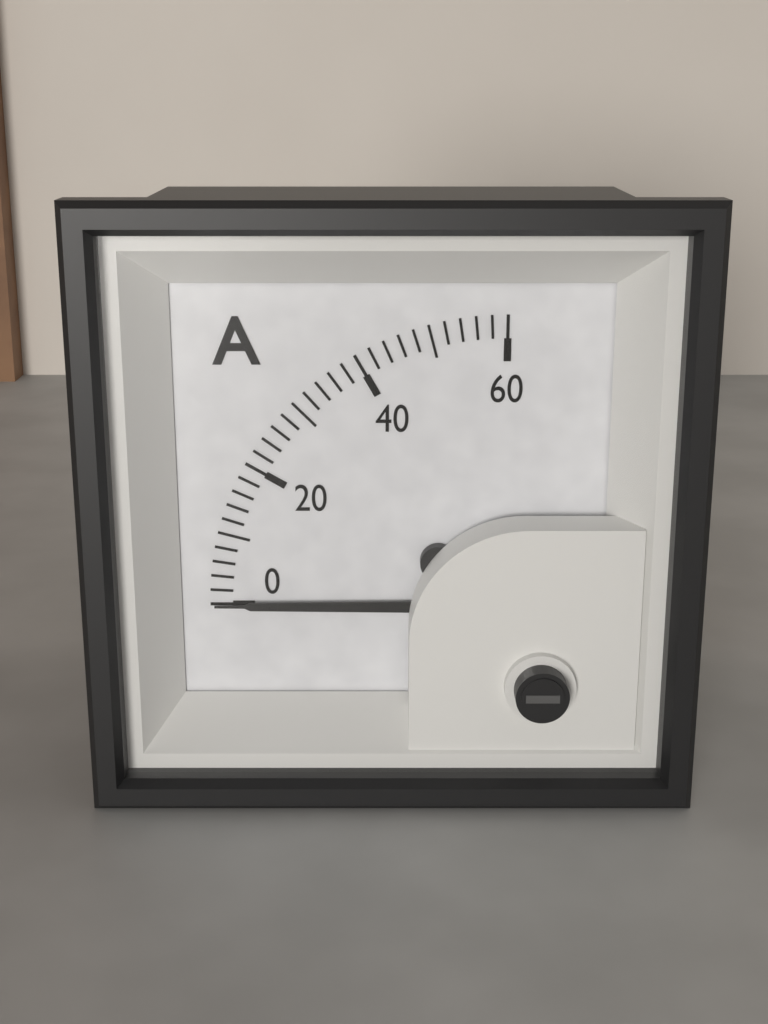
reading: 0 A
